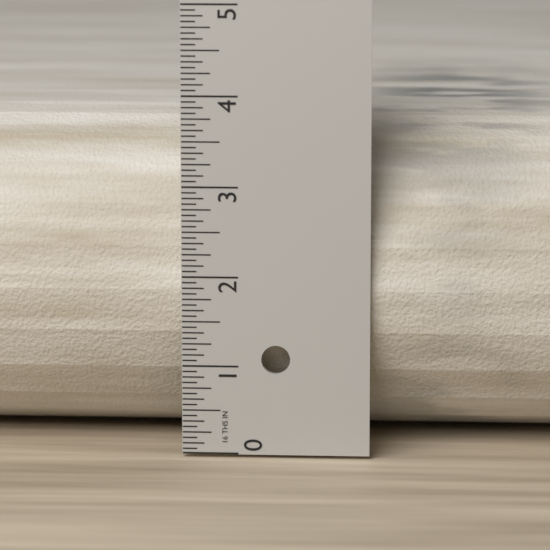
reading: 3.6875 in
